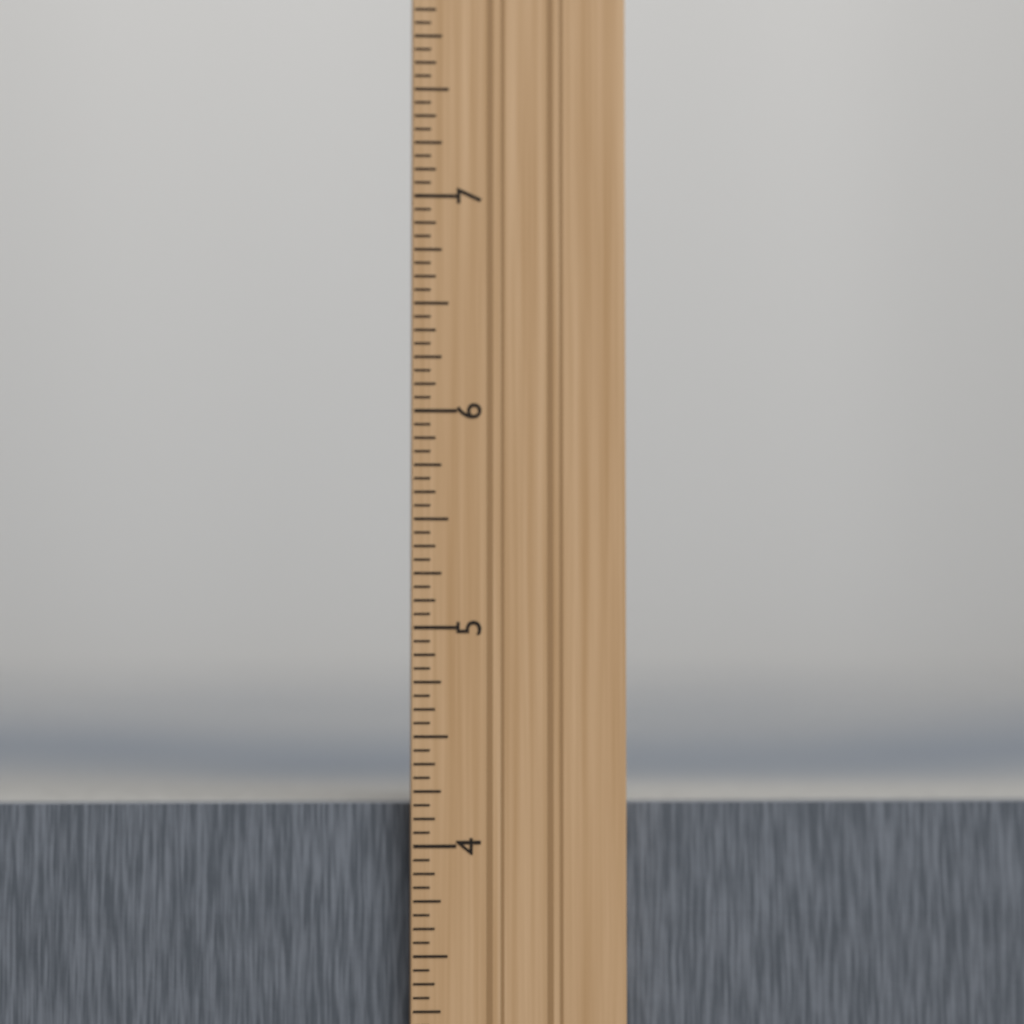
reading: 4.1875 in
